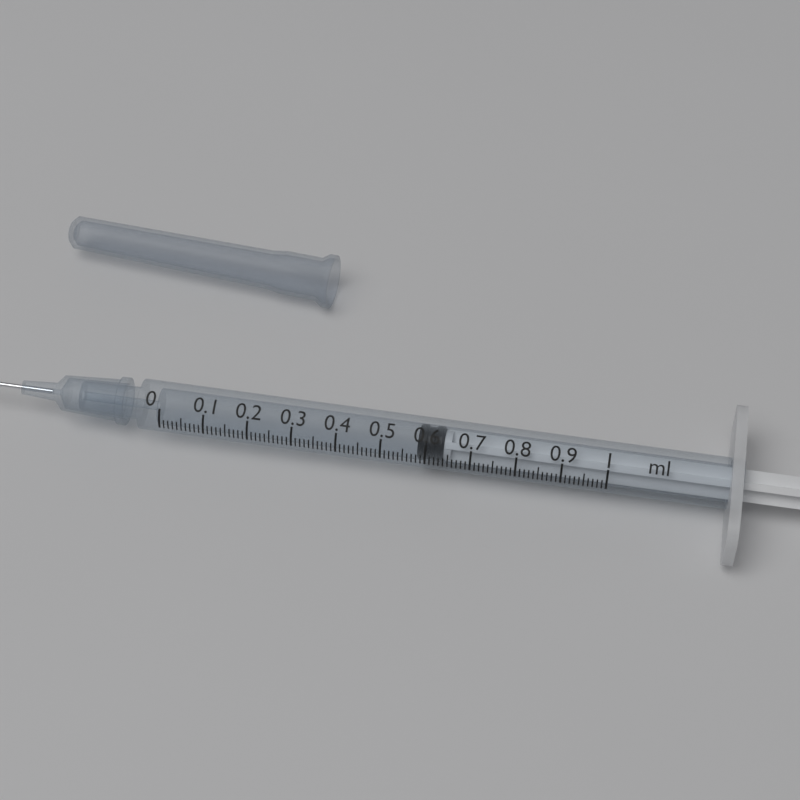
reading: 0.58 ml
